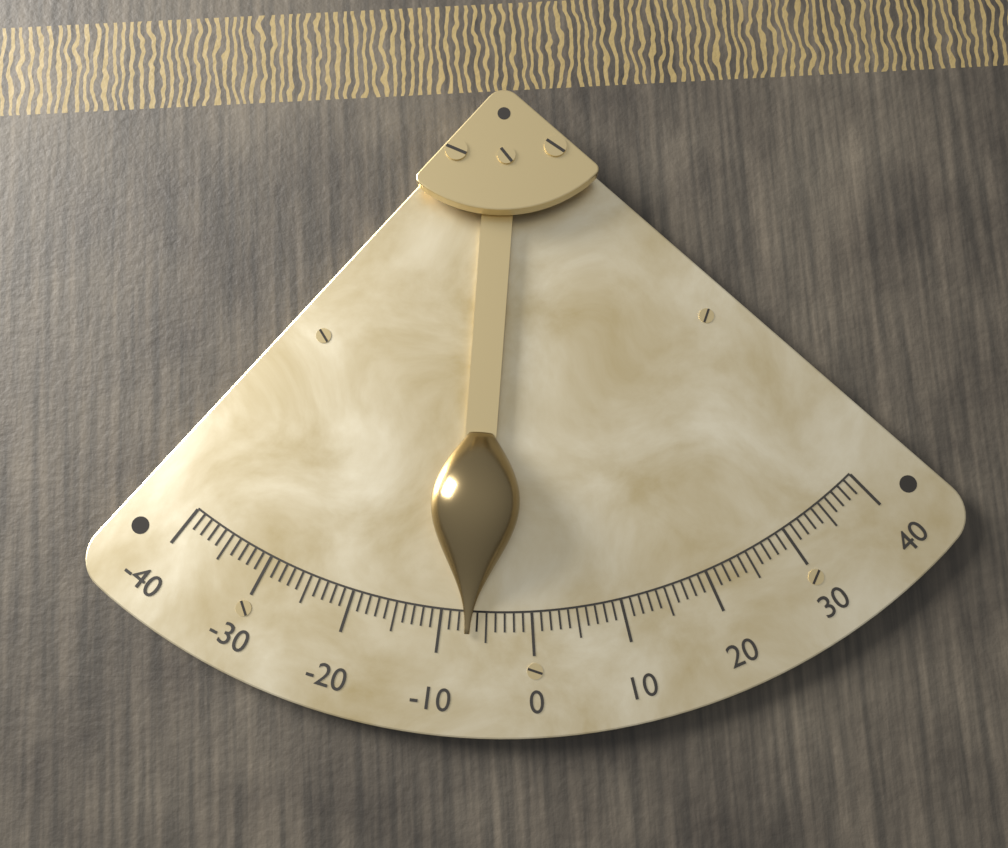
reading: -7 (no unit)
